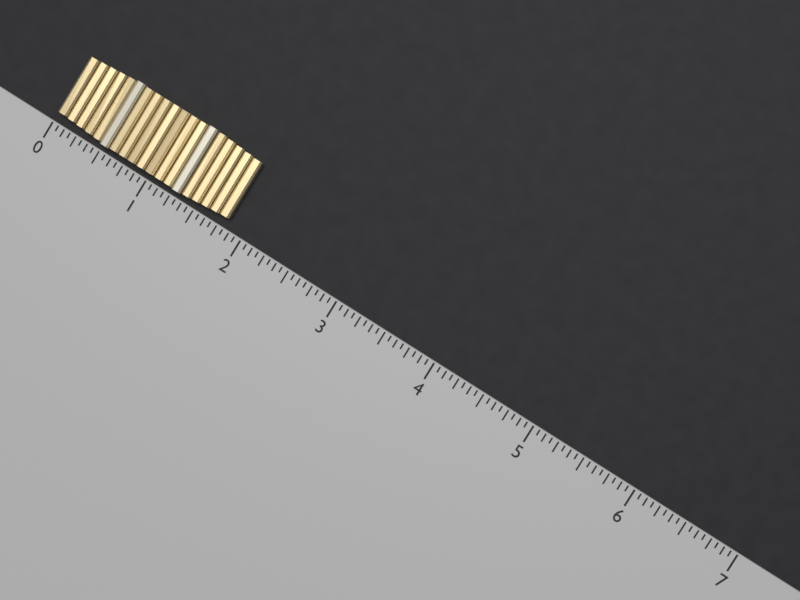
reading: 1.8125 (no unit)
